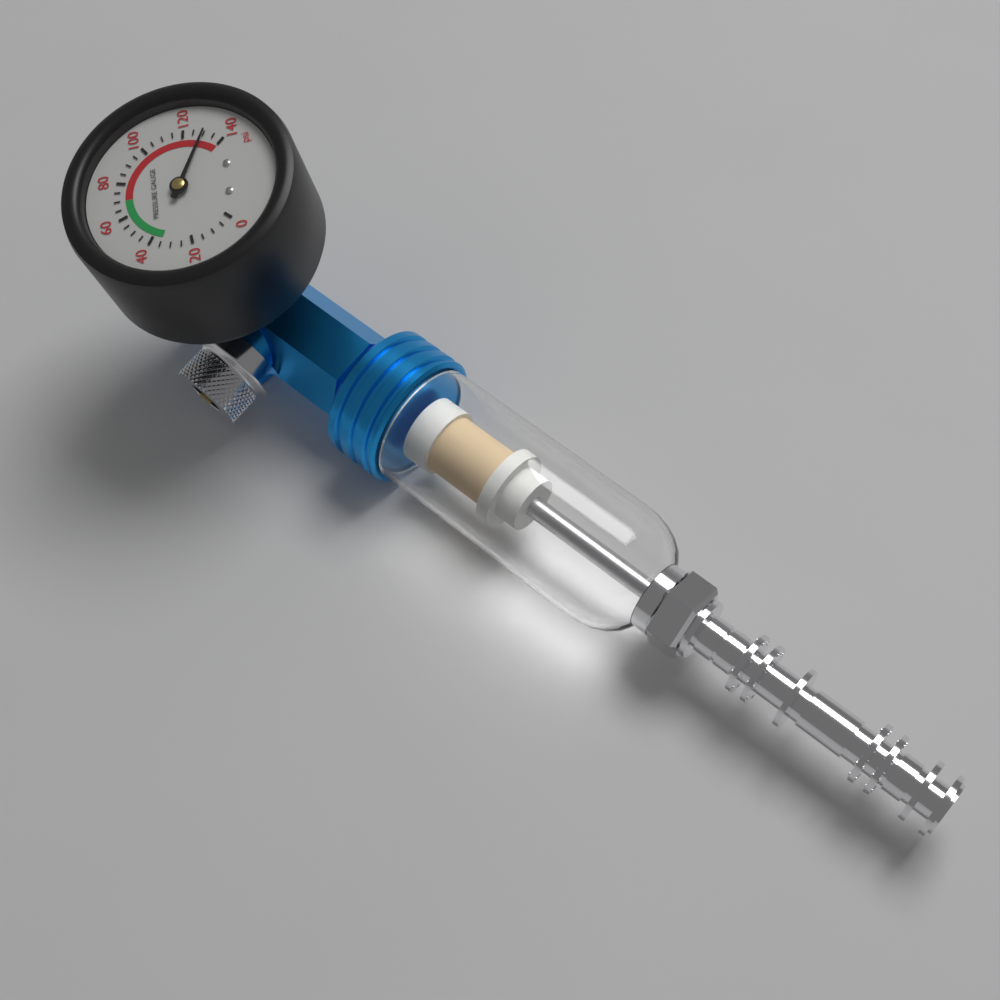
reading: 130 psi
